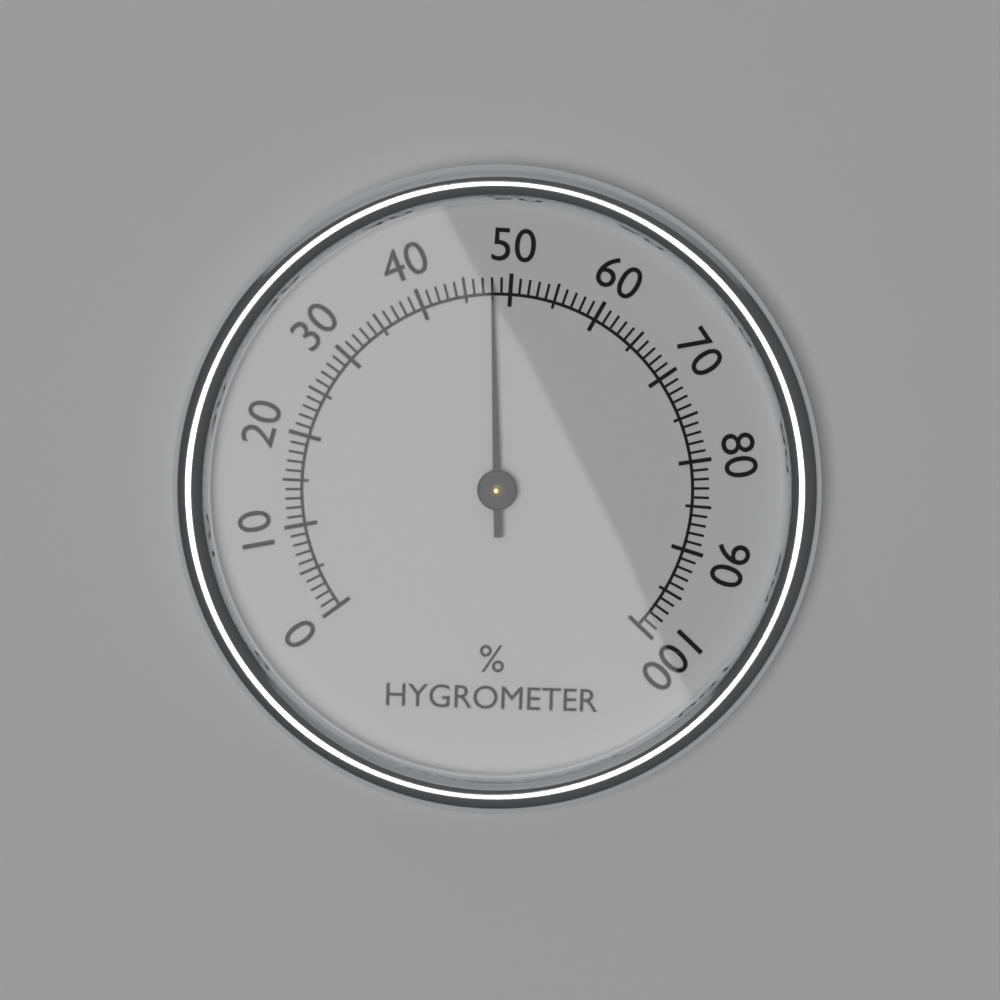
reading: 48 %
